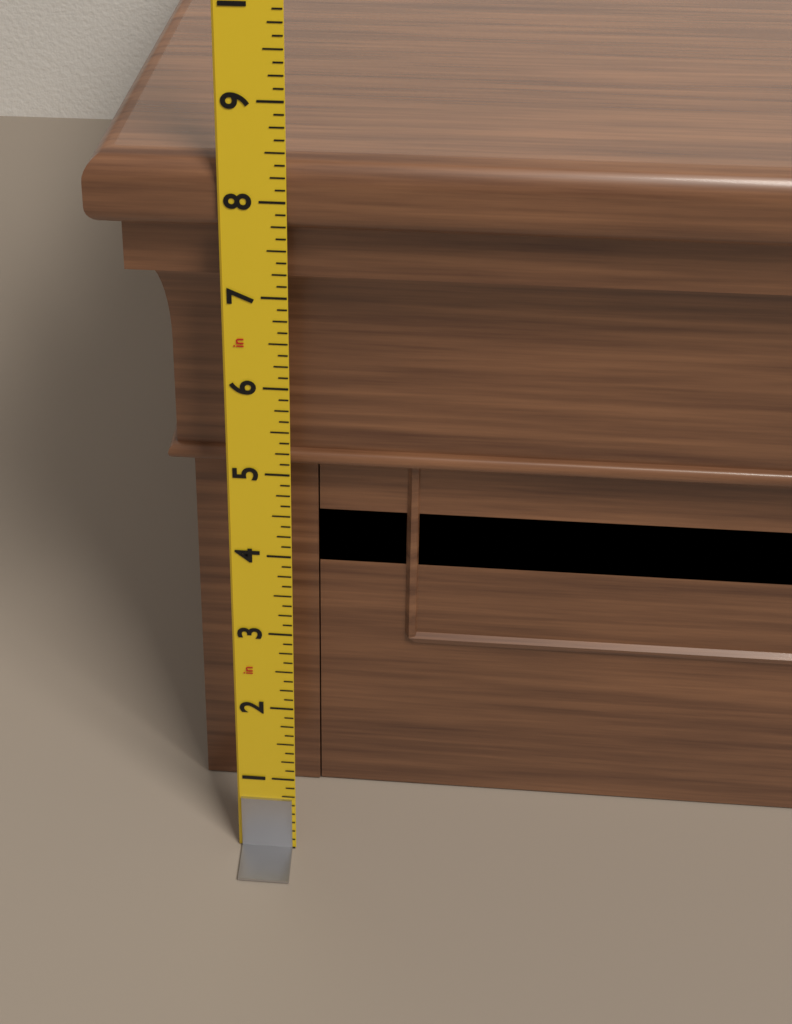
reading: 8.375 in
